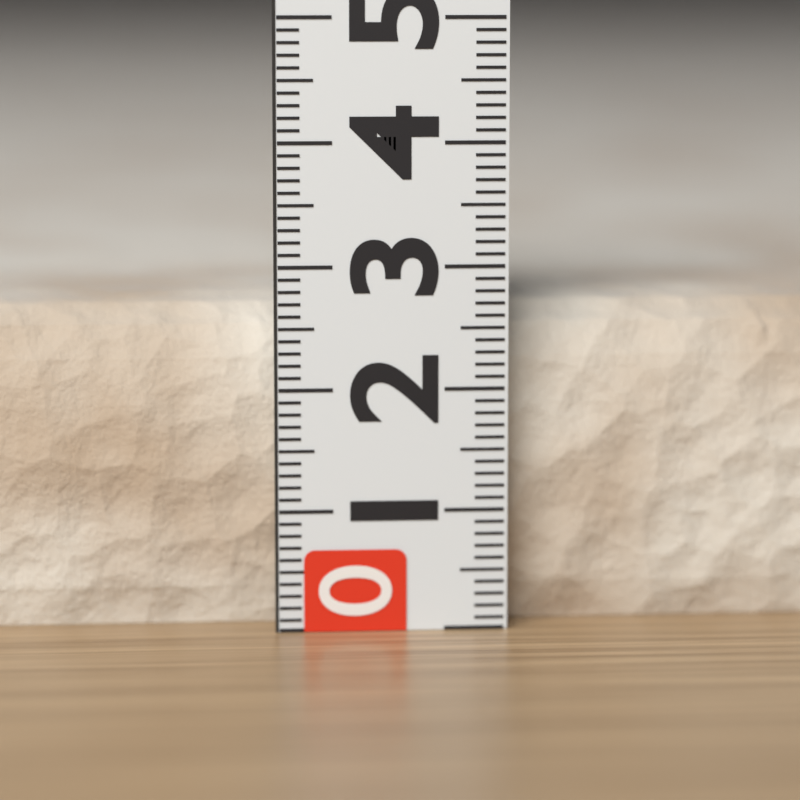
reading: 2.7 (no unit)
